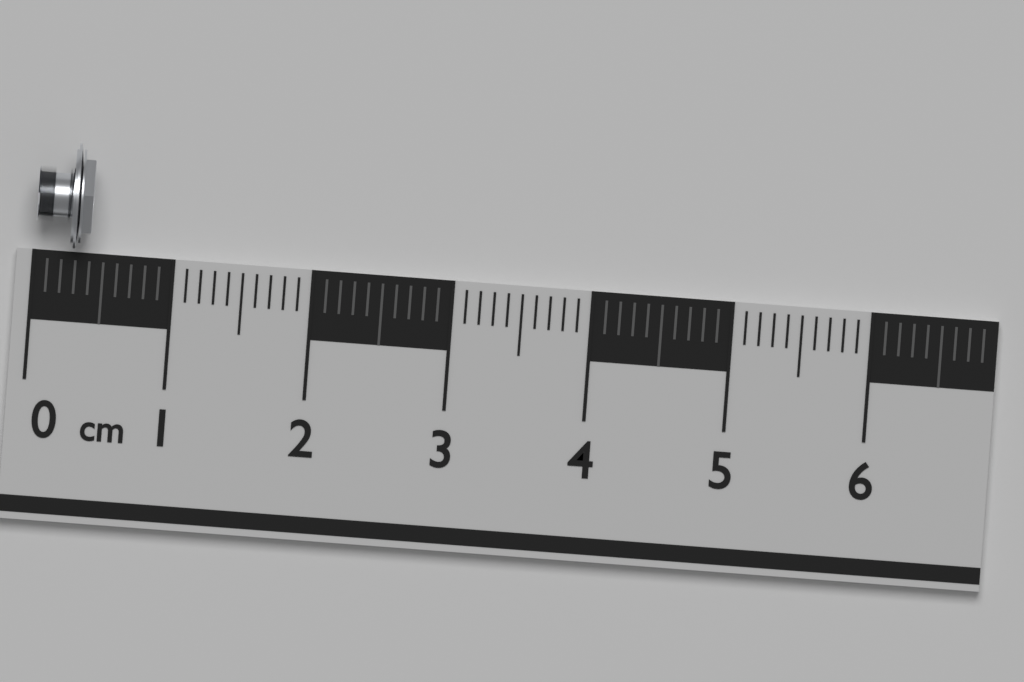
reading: 0.4 cm
